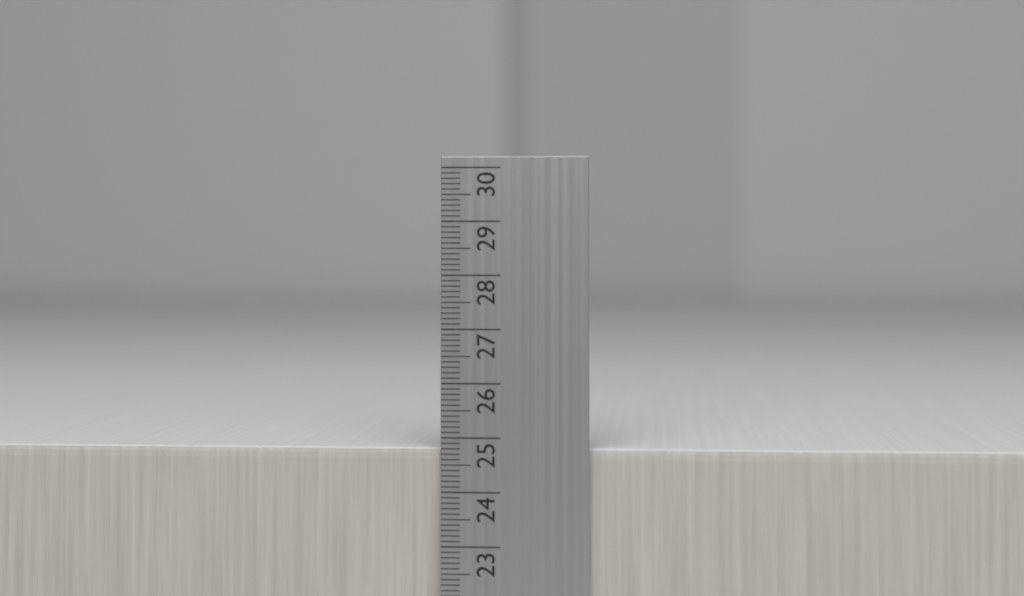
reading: 24.8 cm
